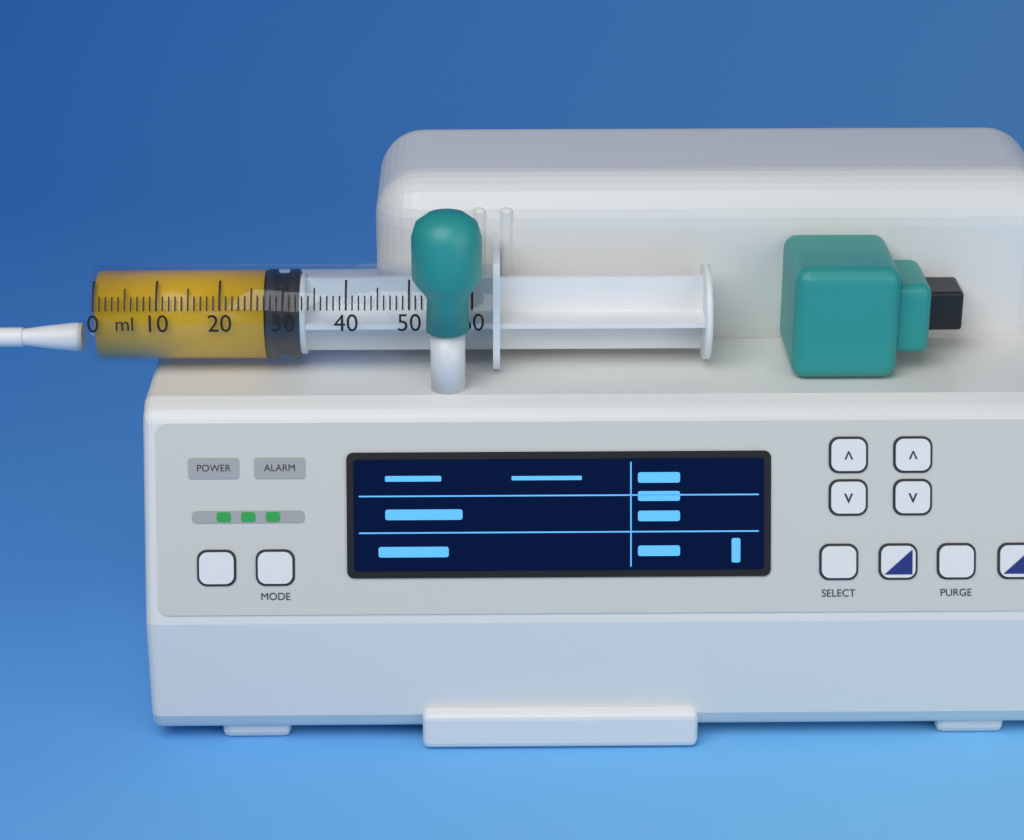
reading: 27 ml
